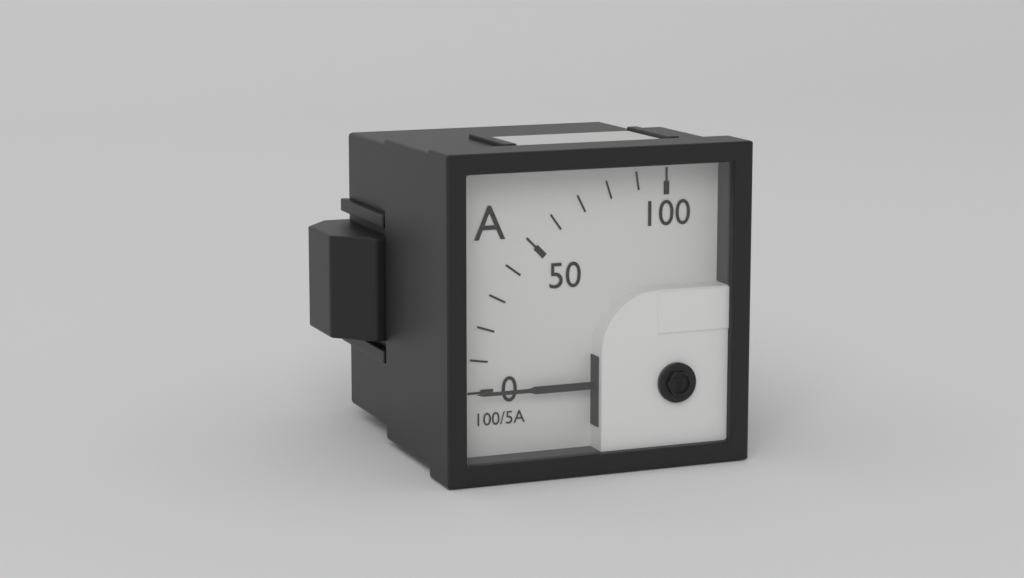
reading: 0 A
